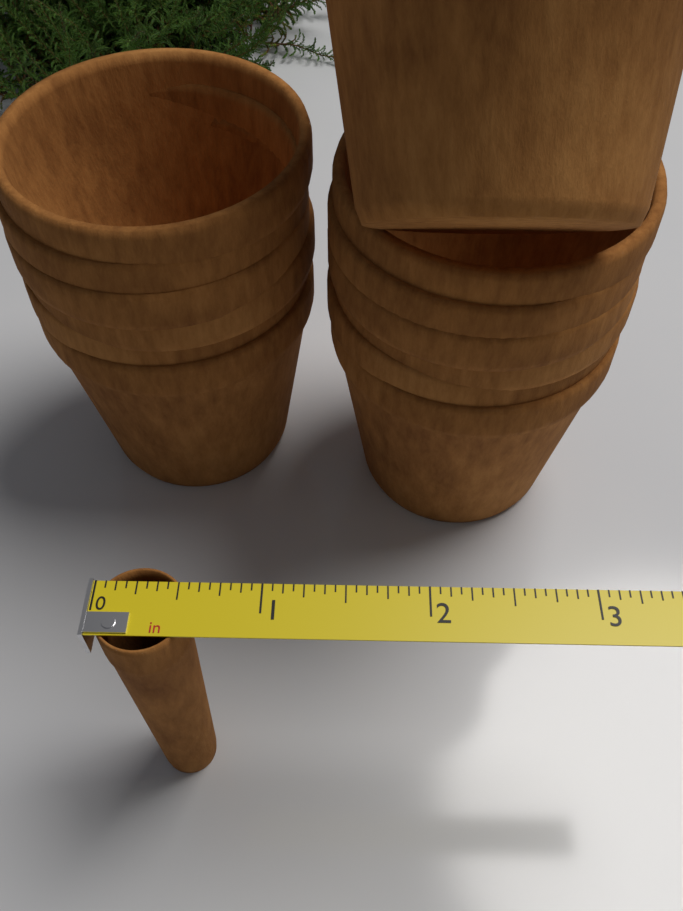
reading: 0.5625 in
